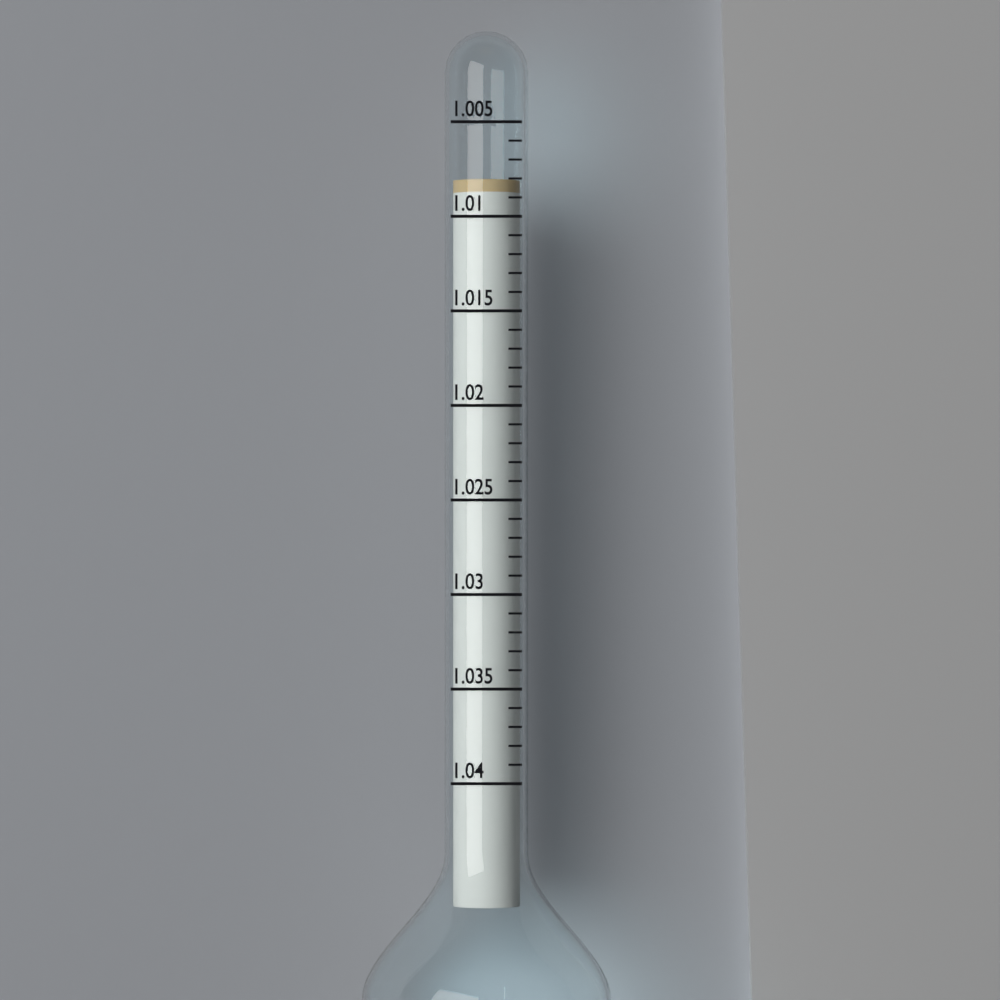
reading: 1.008 (no unit)
